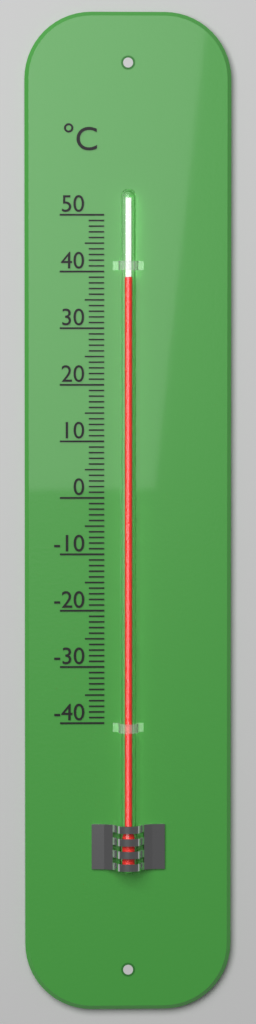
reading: 39 °C
